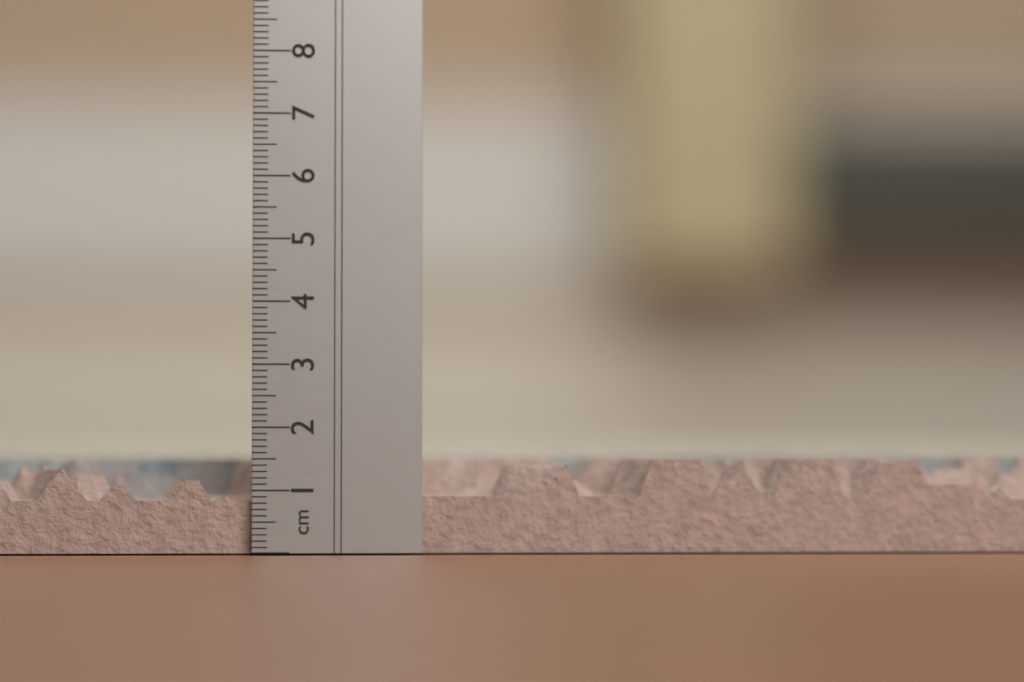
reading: 1.5 cm
